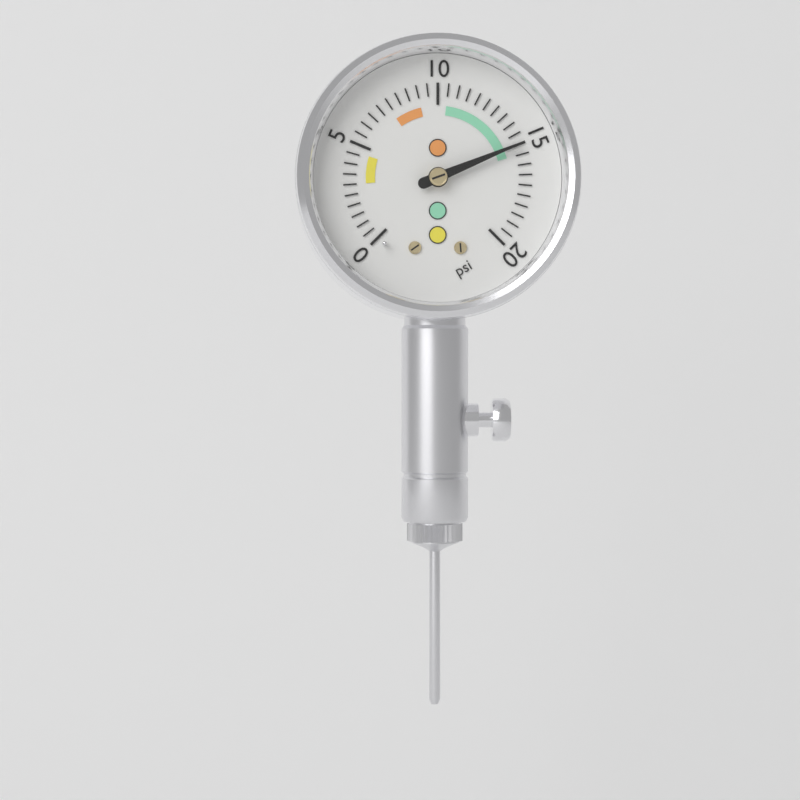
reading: 15.0 psi
